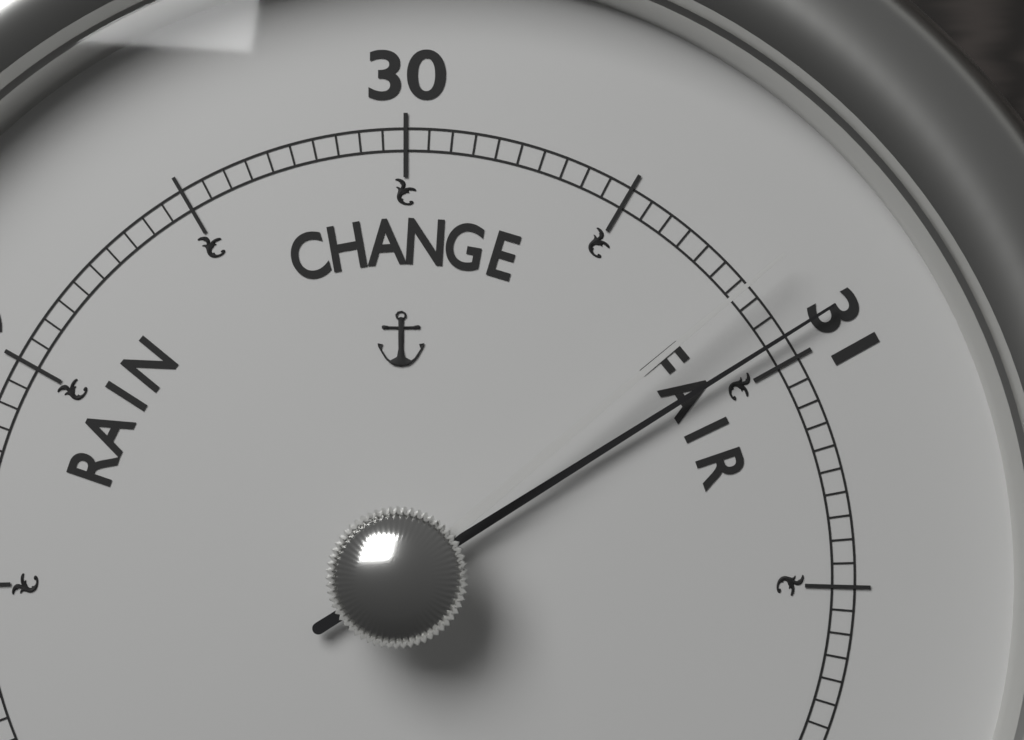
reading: 30.95 (no unit)
